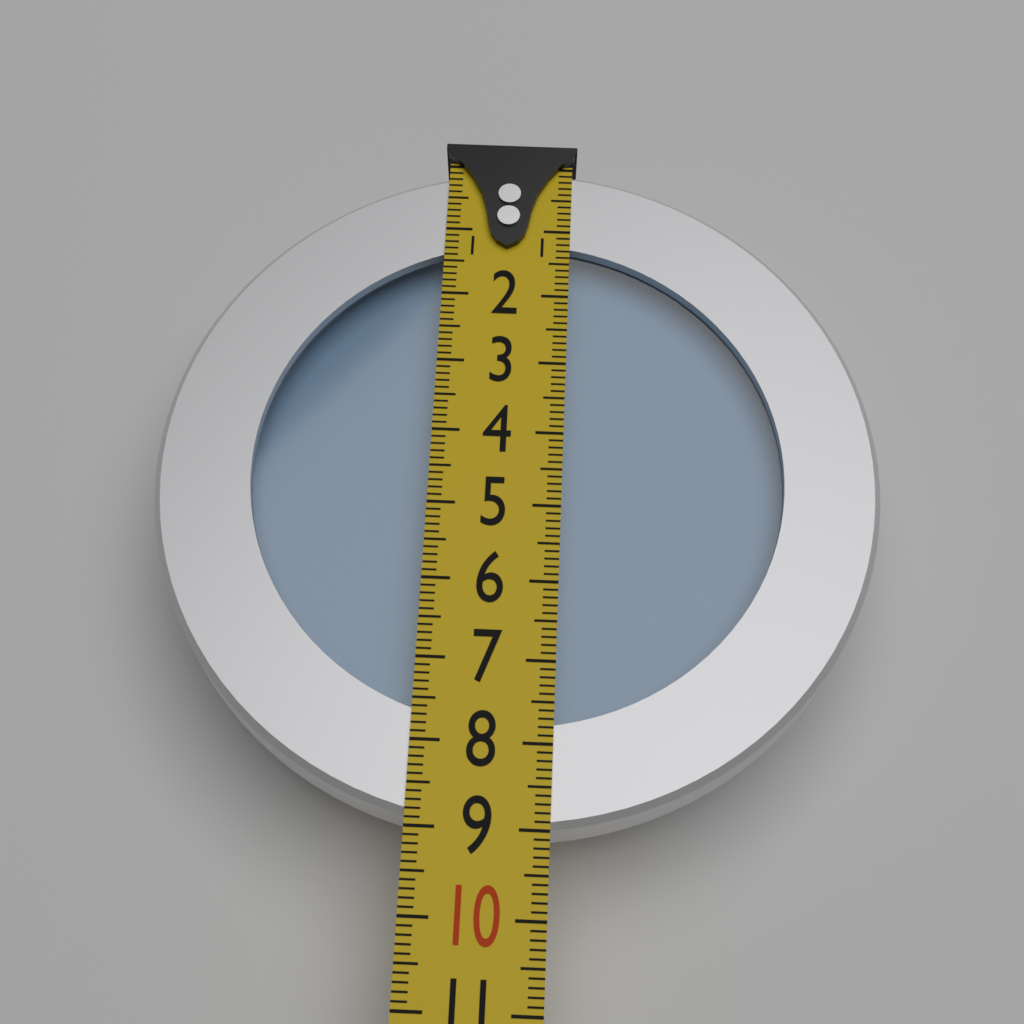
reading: 9.0 (no unit)
